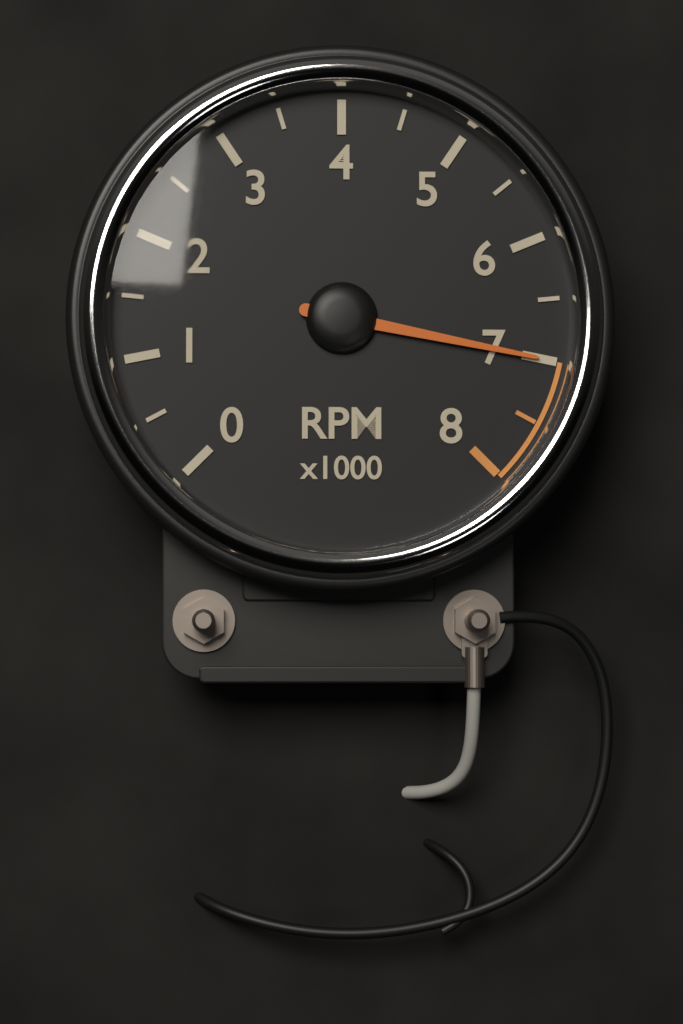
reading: 7000 RPM
